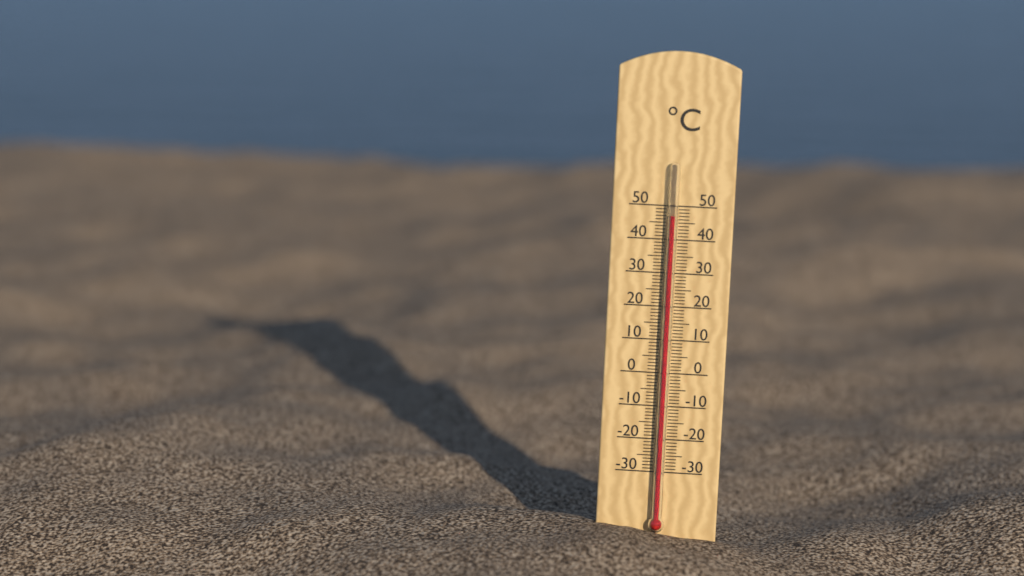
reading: 47 °C
